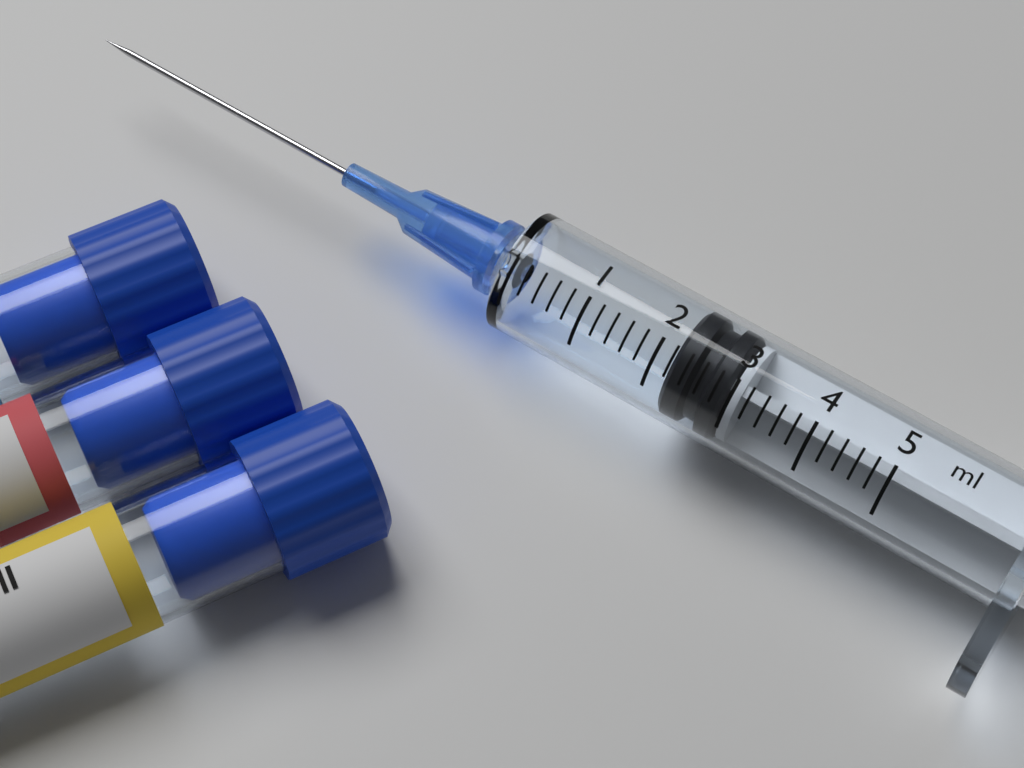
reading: 2.2 ml
